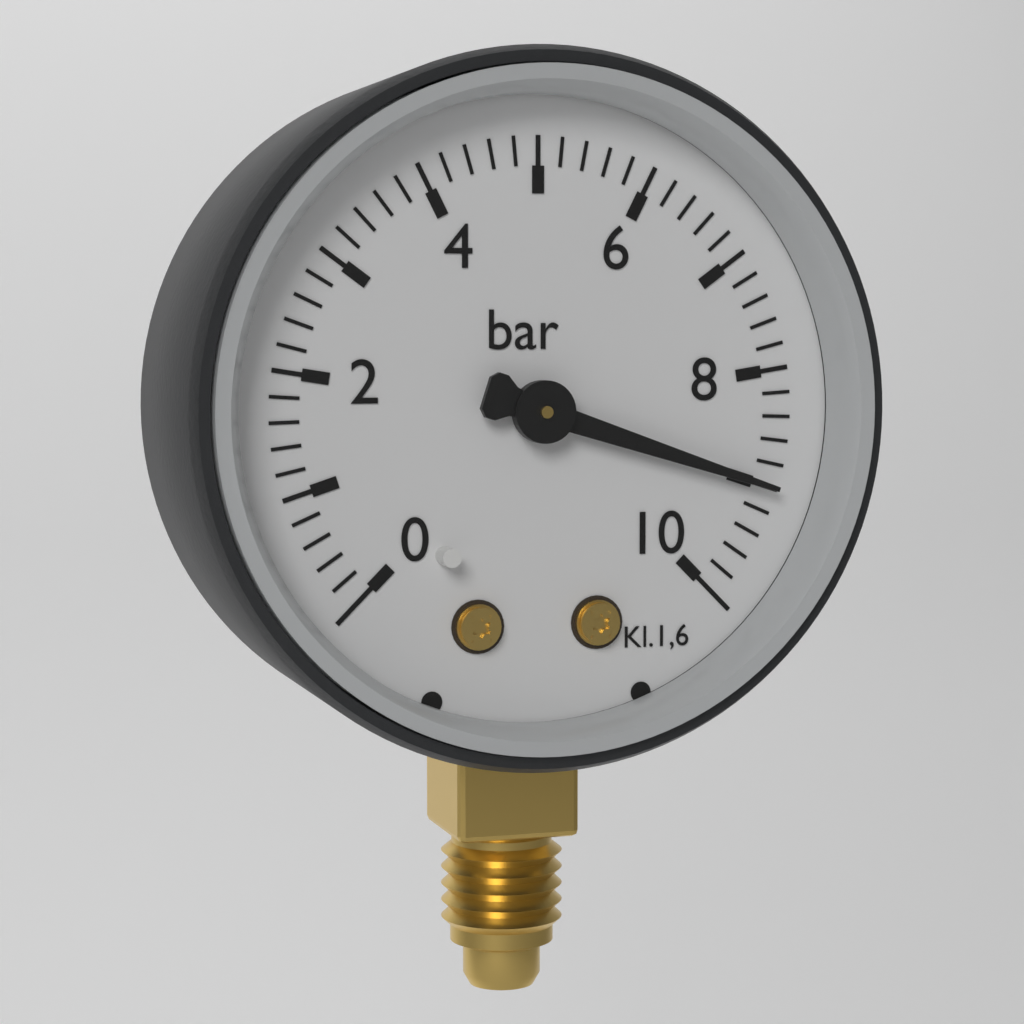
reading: 9.0 bar
